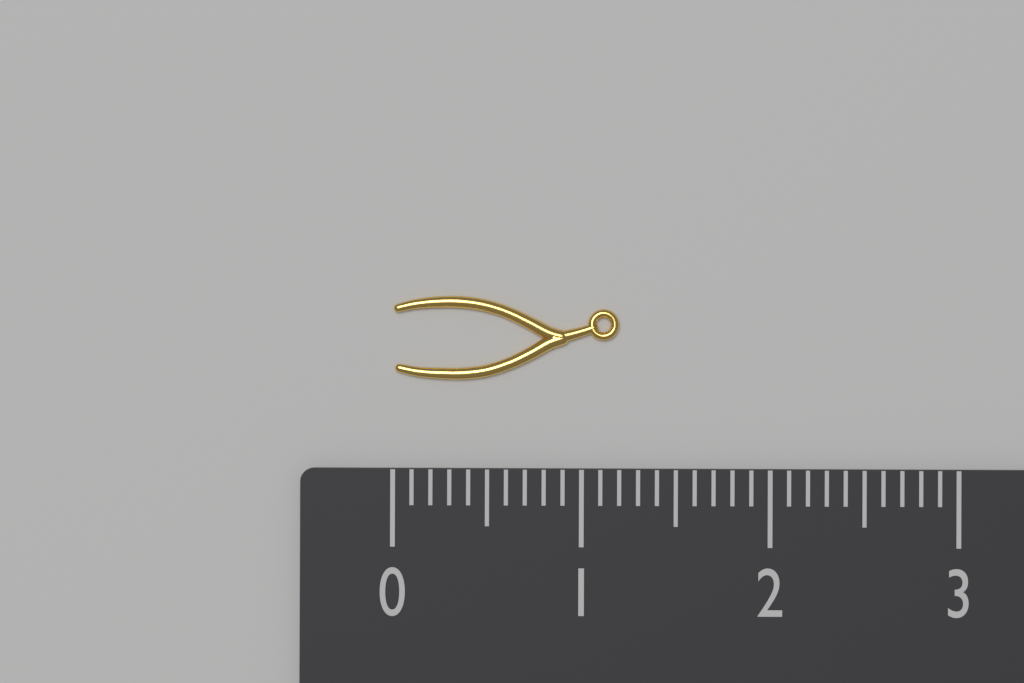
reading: 1.2 (no unit)
